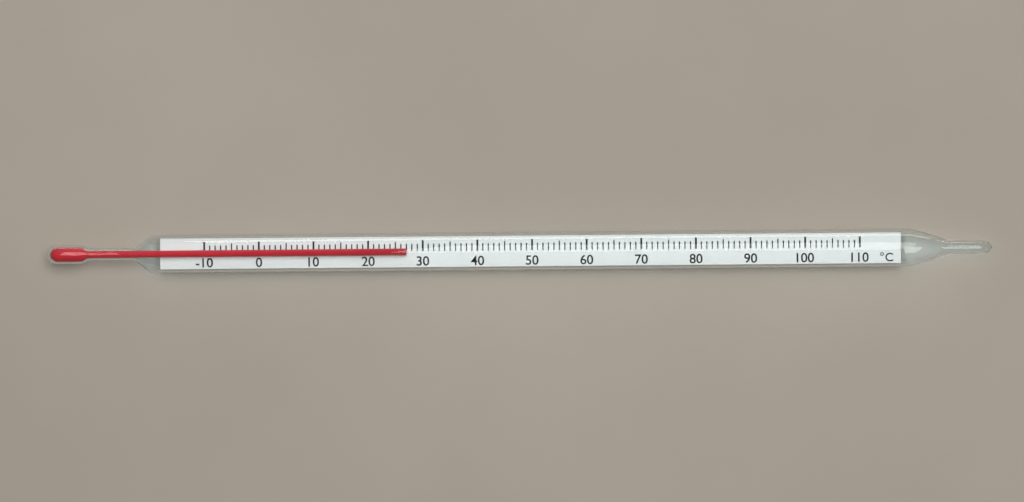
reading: 27 °C
